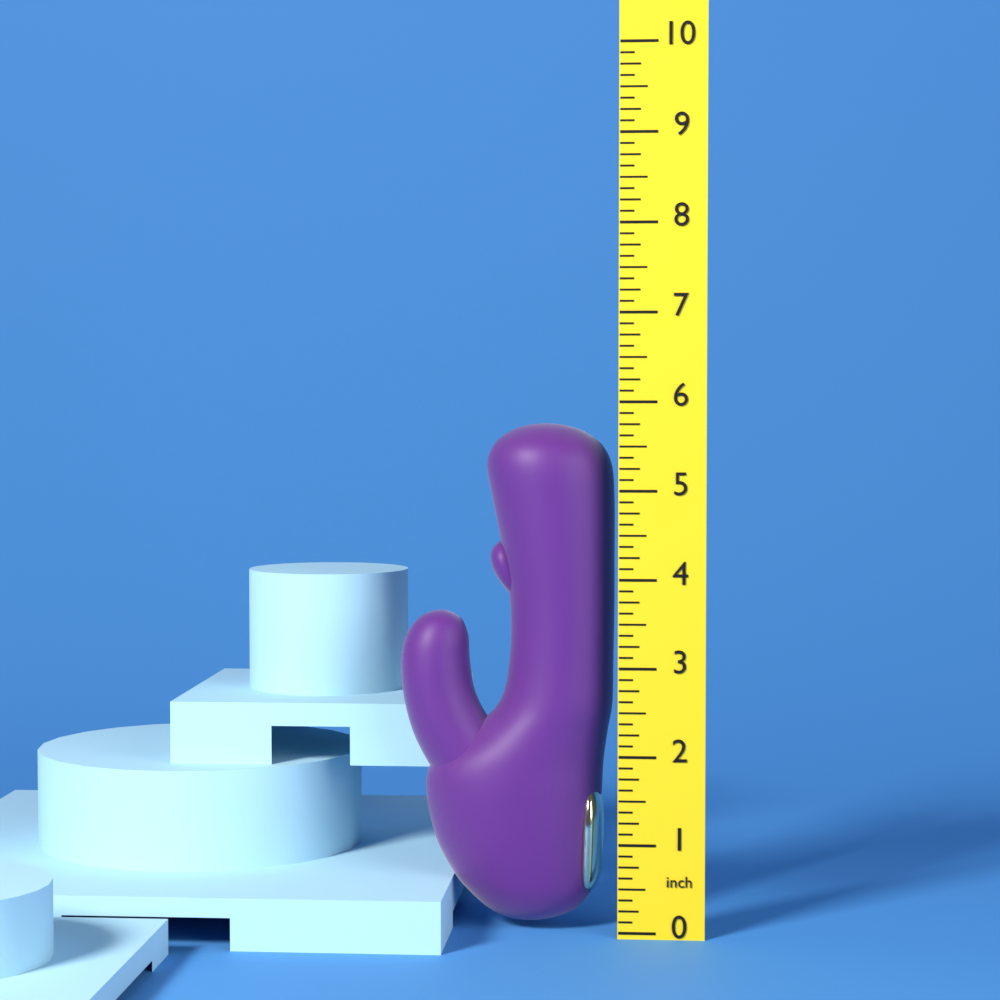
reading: 5.750 inch
